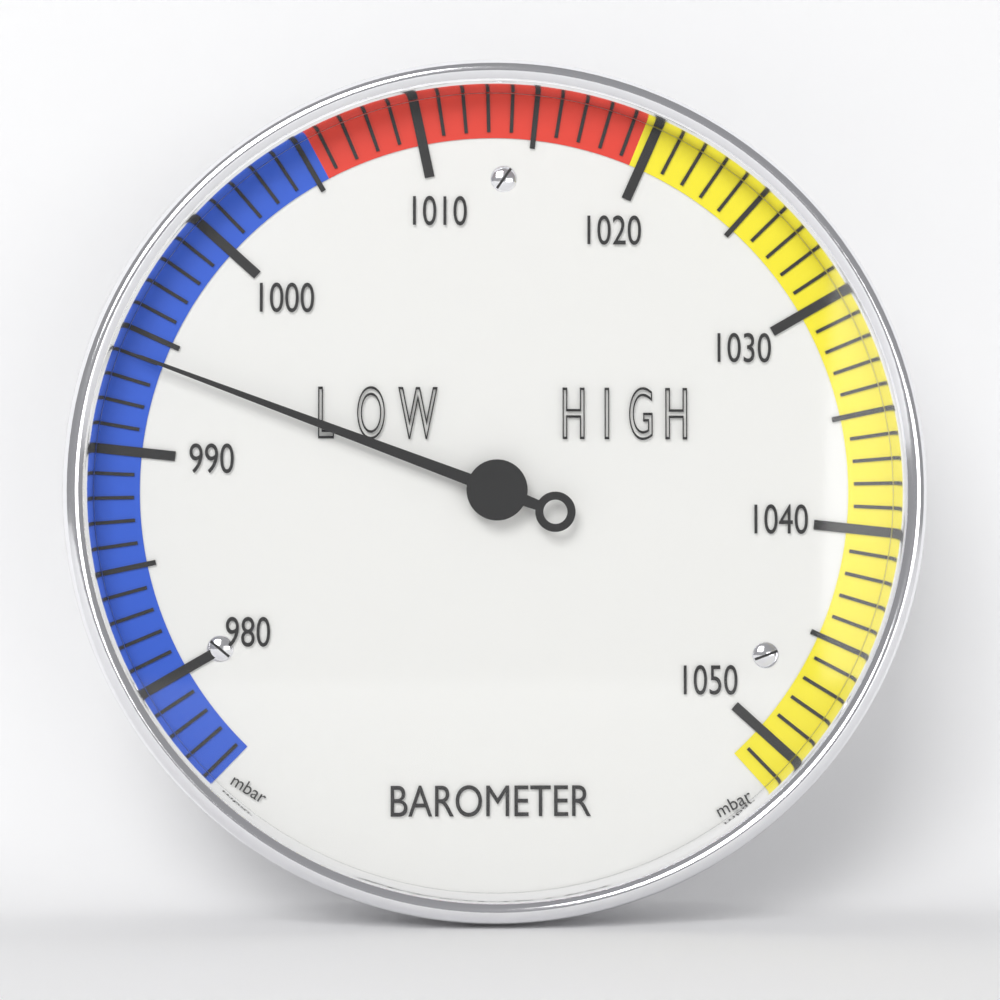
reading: 994 mbar
